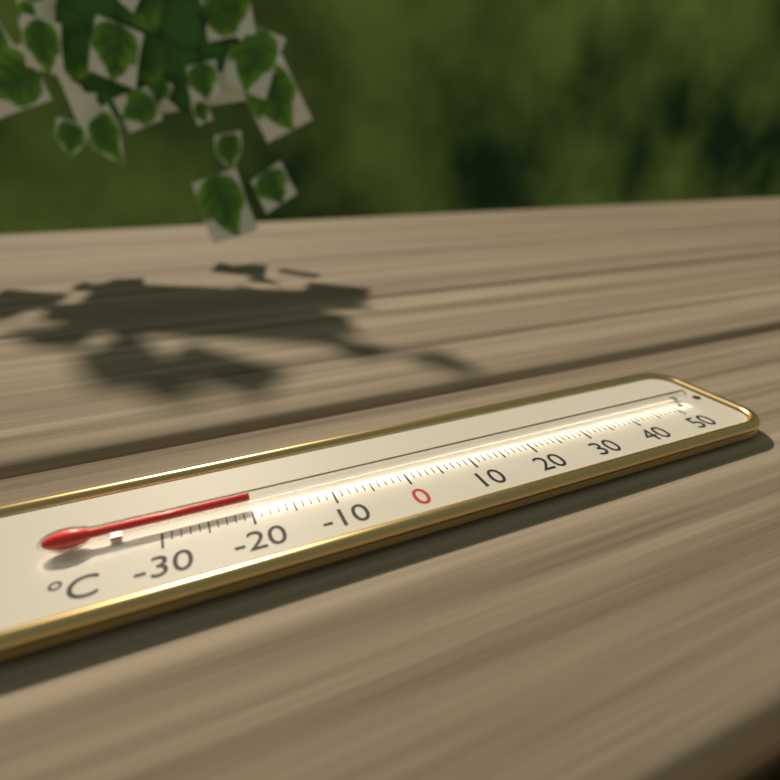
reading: -20 °C
